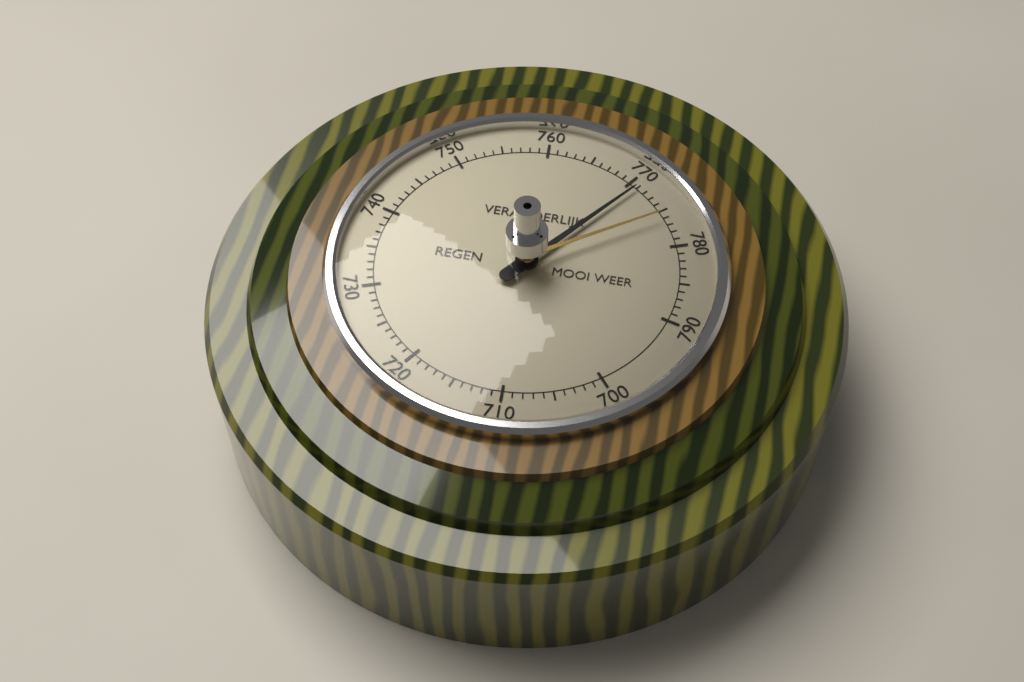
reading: 771 (no unit)
